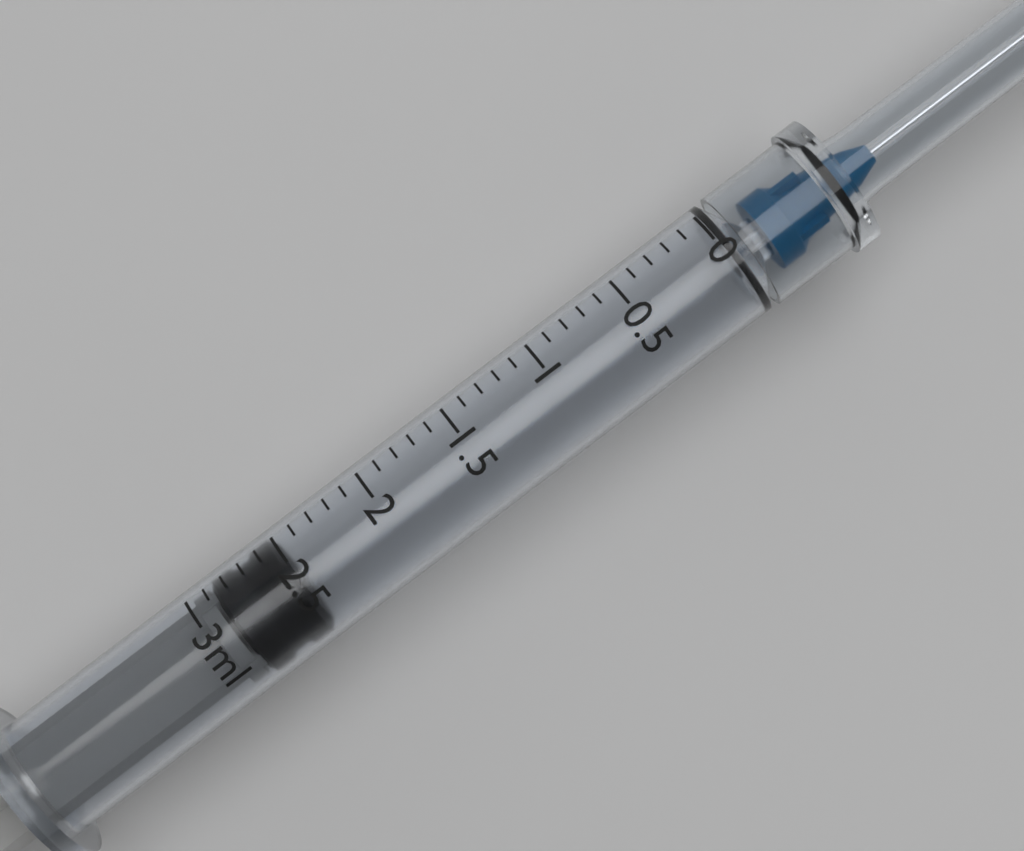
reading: 2.5 ml
